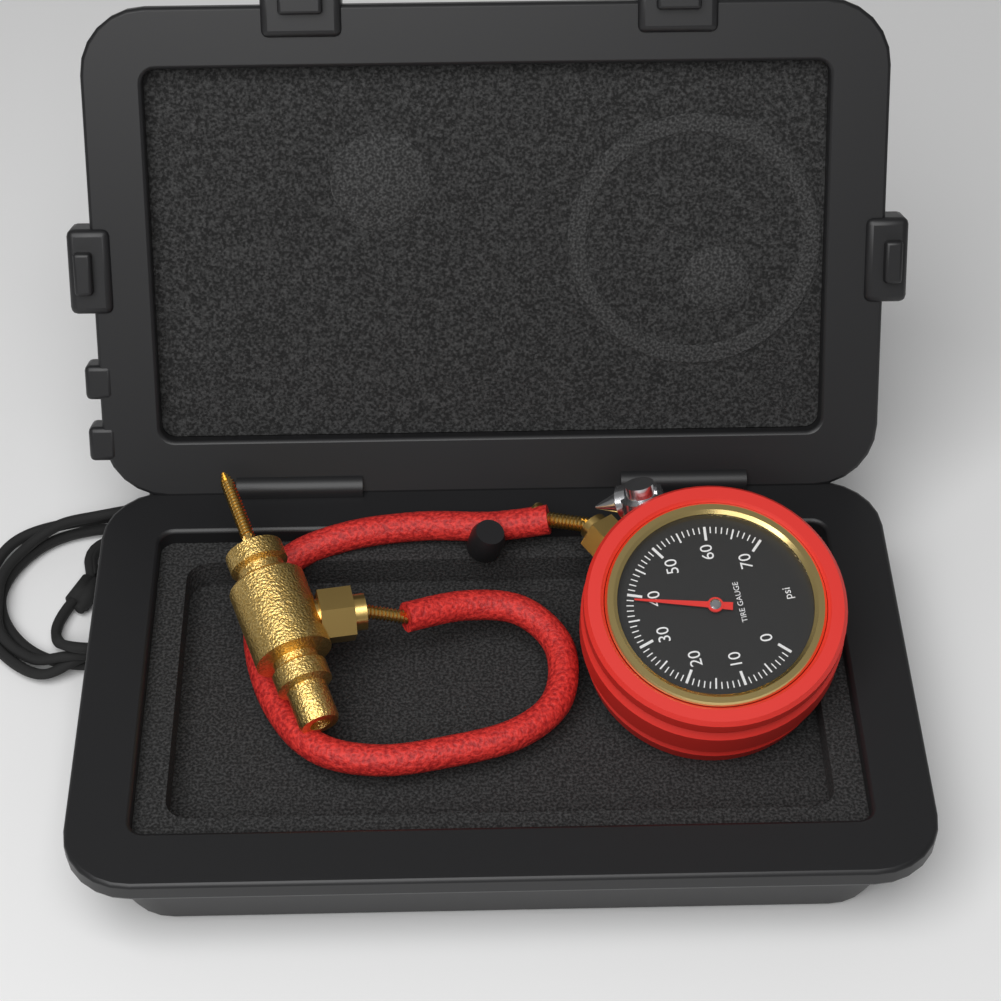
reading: 39 psi
